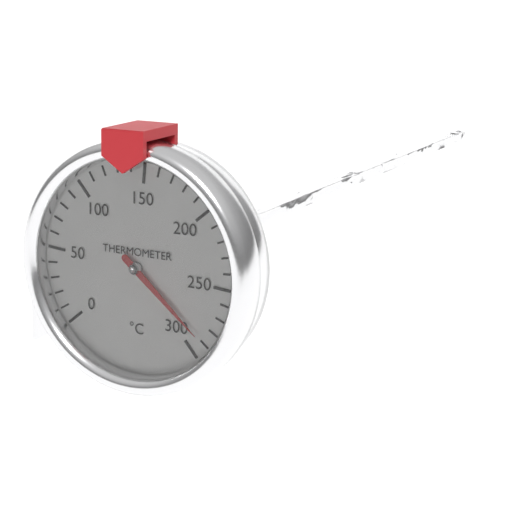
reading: 290 °C
